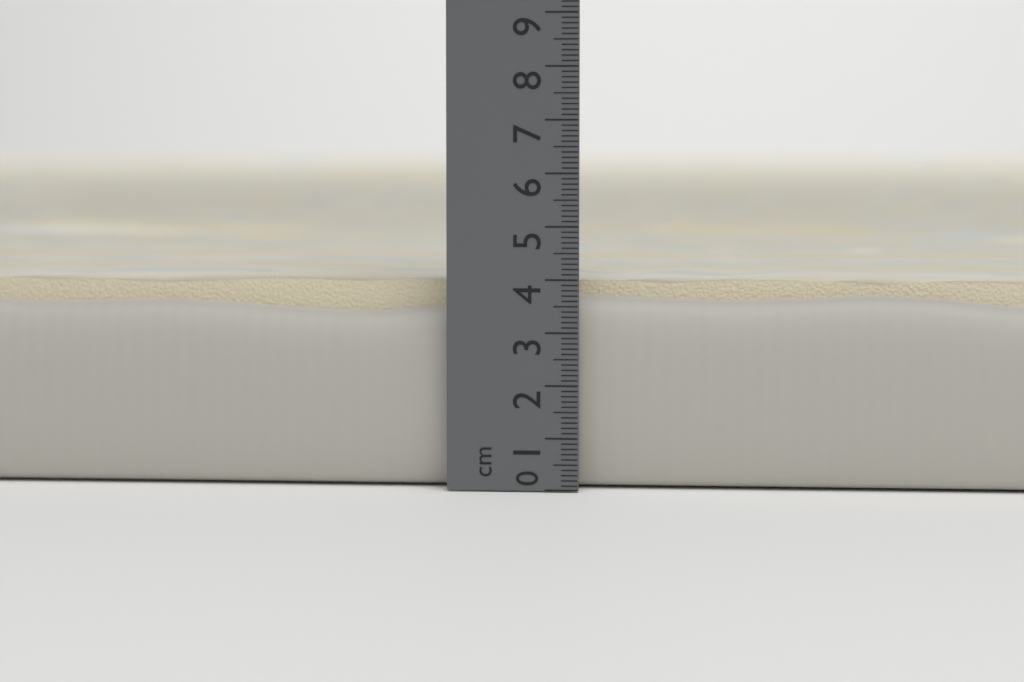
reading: 4.1 cm
